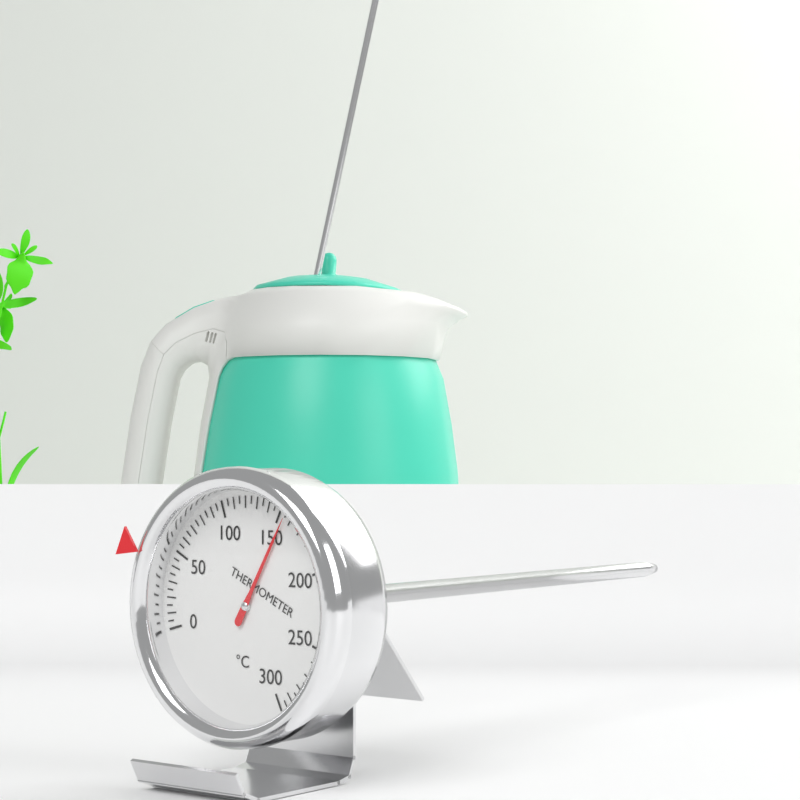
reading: 155 °C
